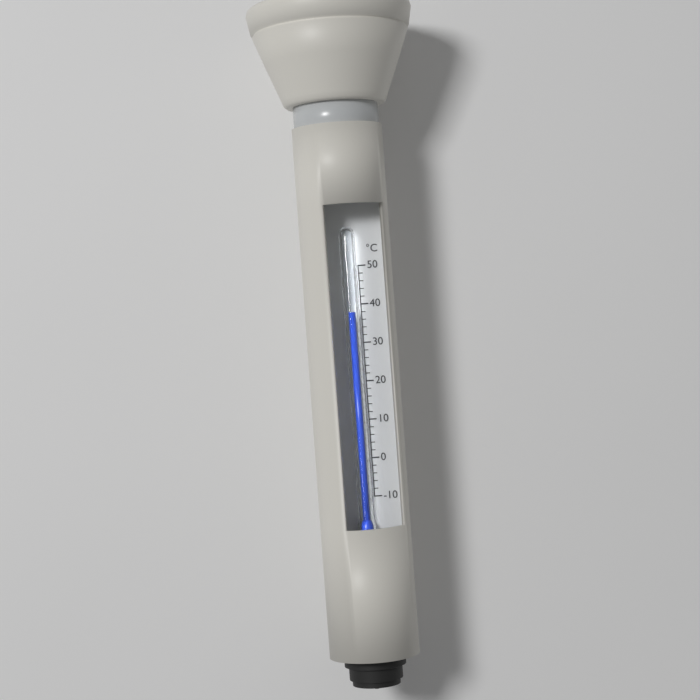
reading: 38 °C
